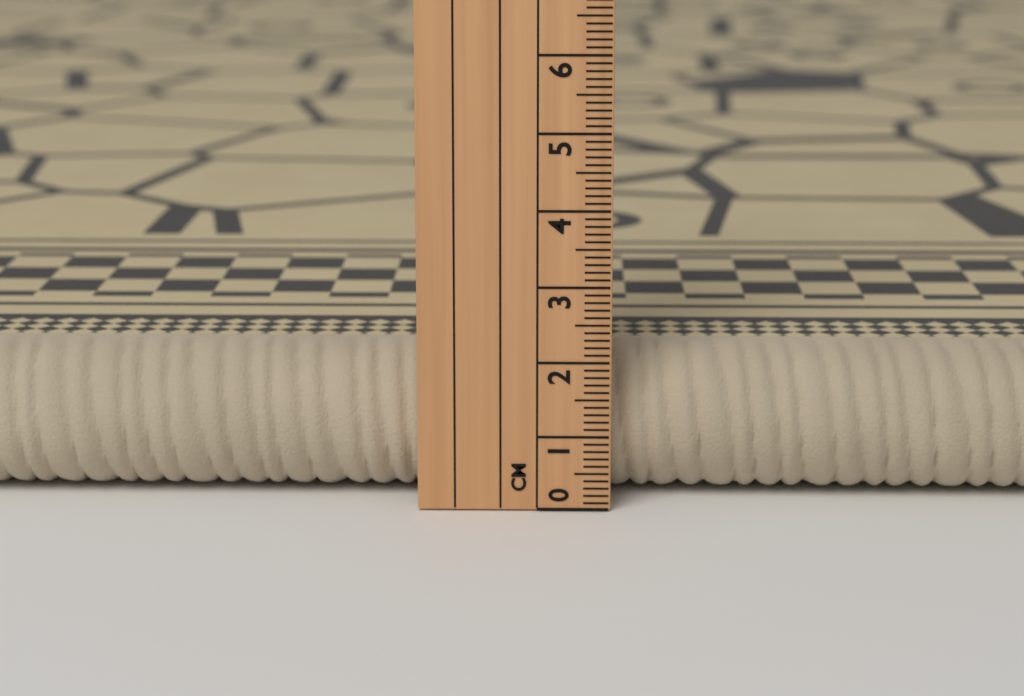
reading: 2.0 cm
